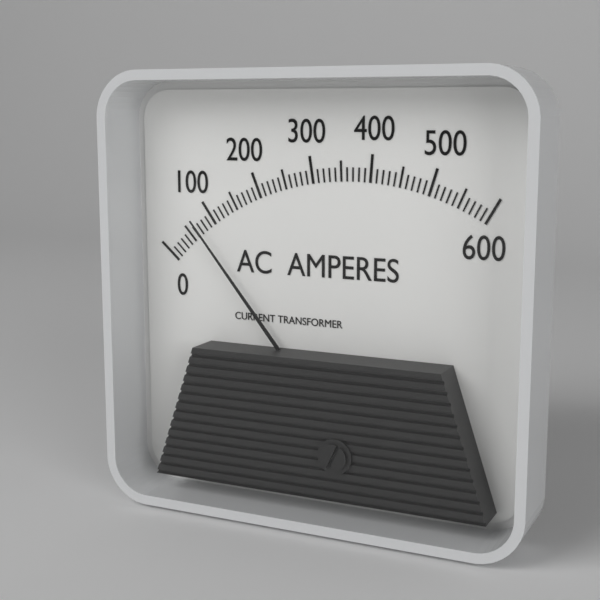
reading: 70 A
